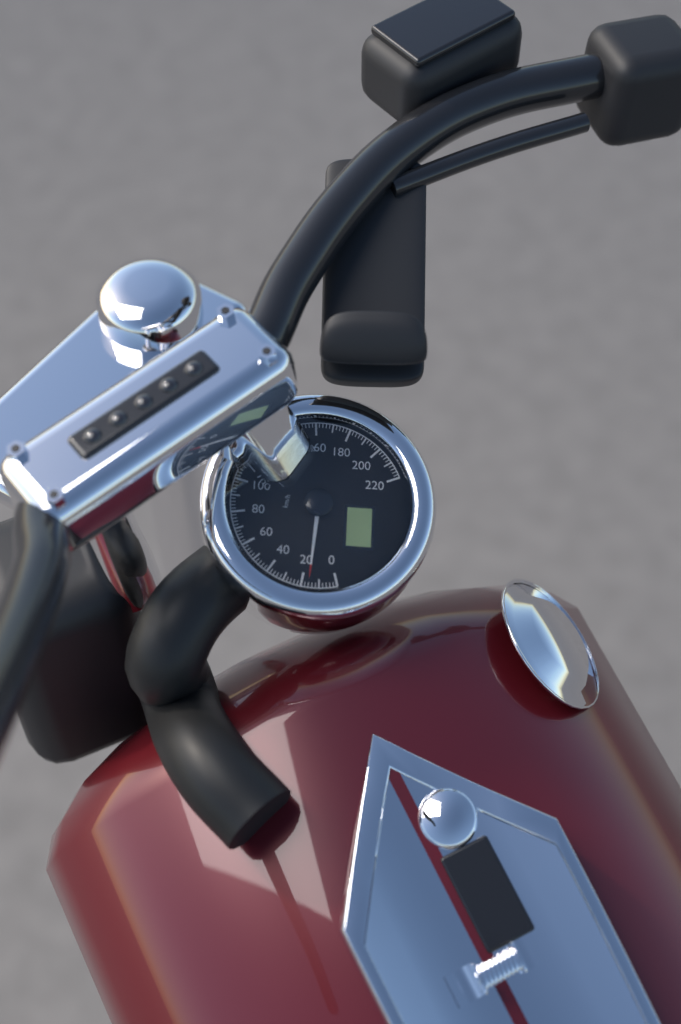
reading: 16 km/h
